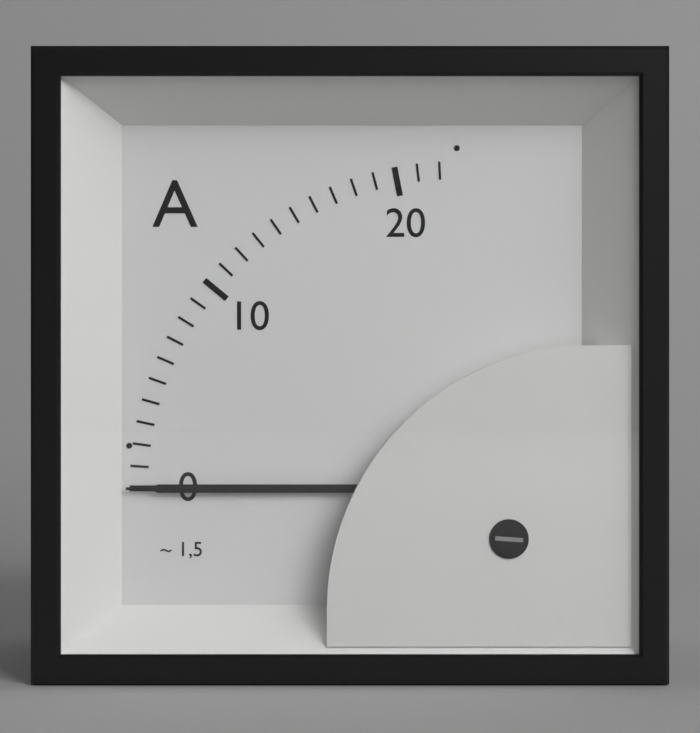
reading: 0 A
